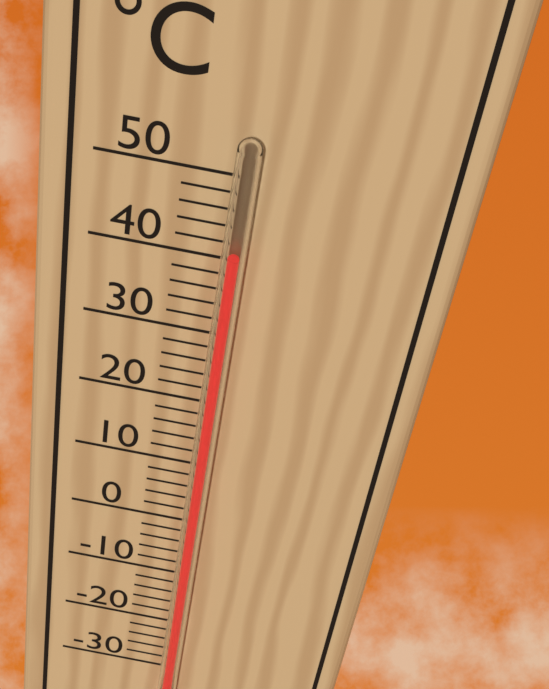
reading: 42 °C
